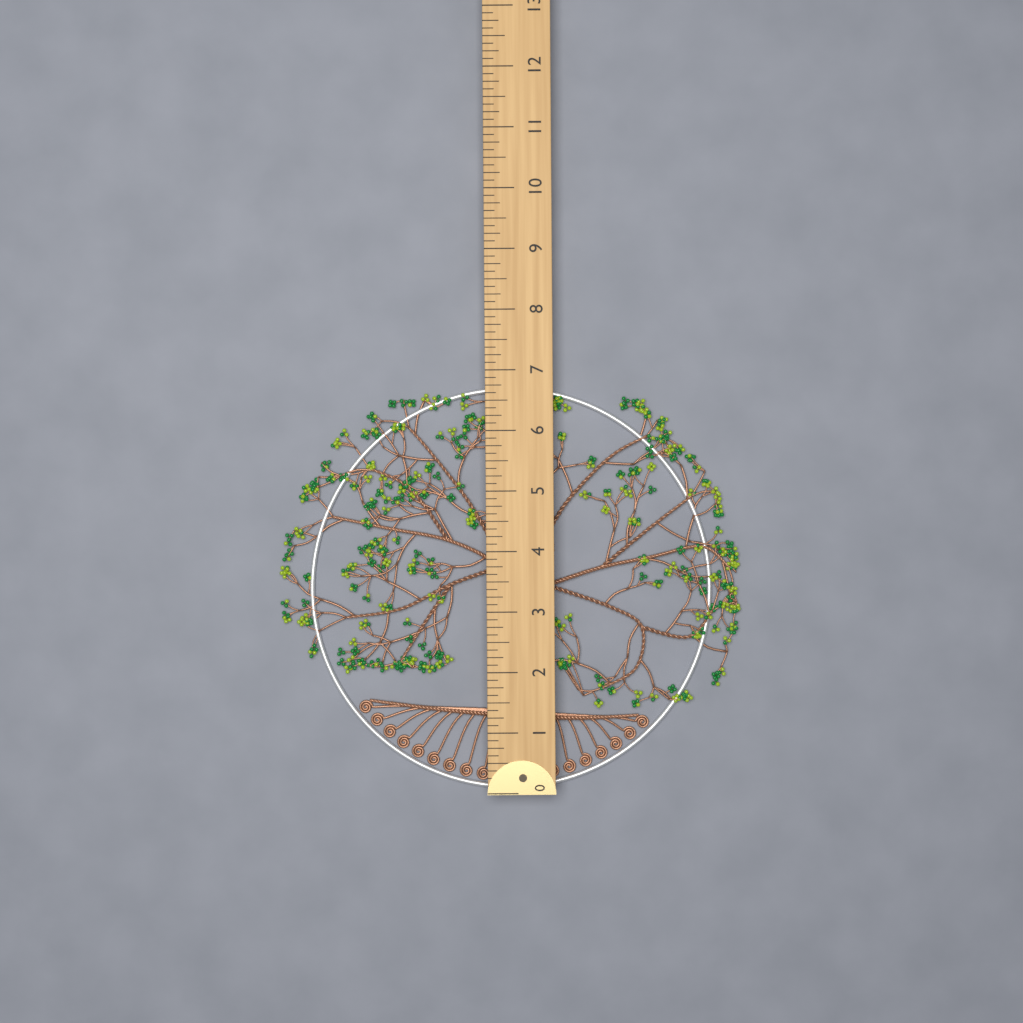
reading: 6.750 (no unit)
